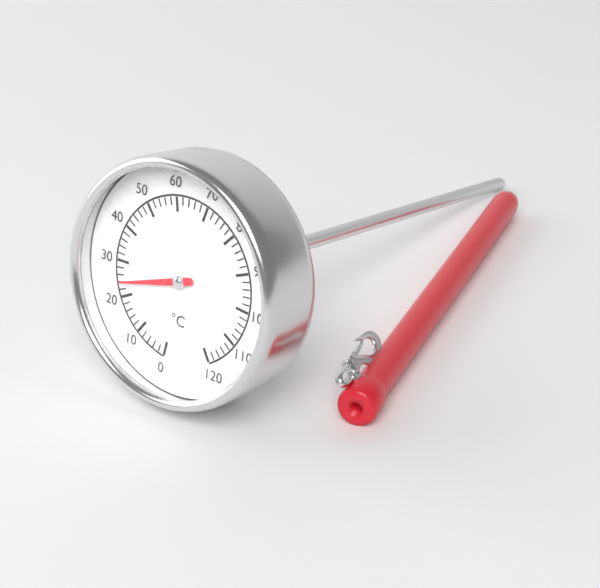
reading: 24 °C
